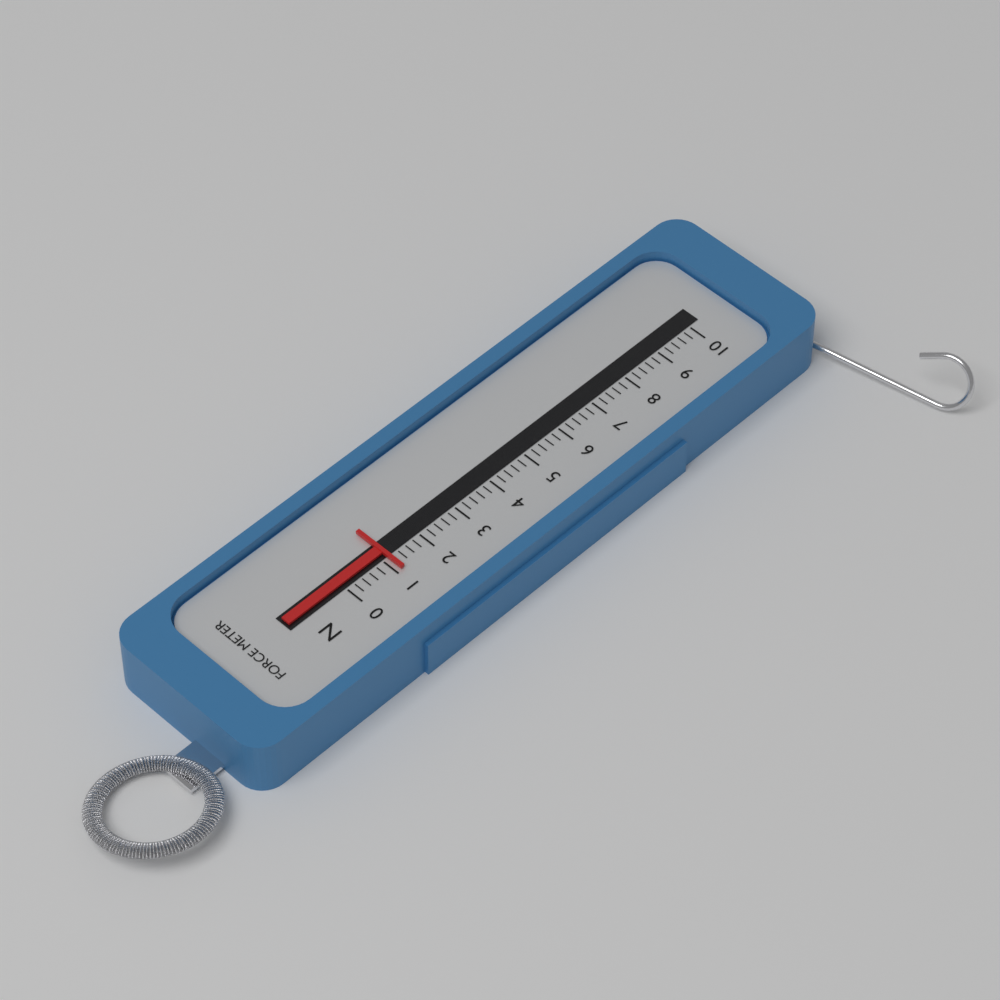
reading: 1.2 N
